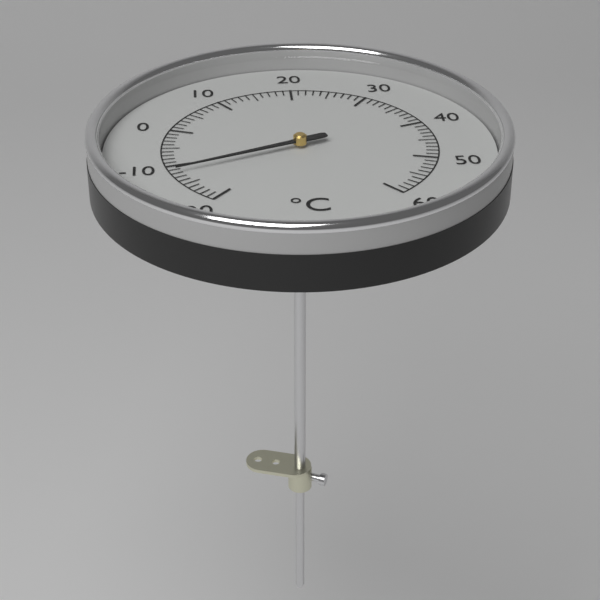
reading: -12 °C
